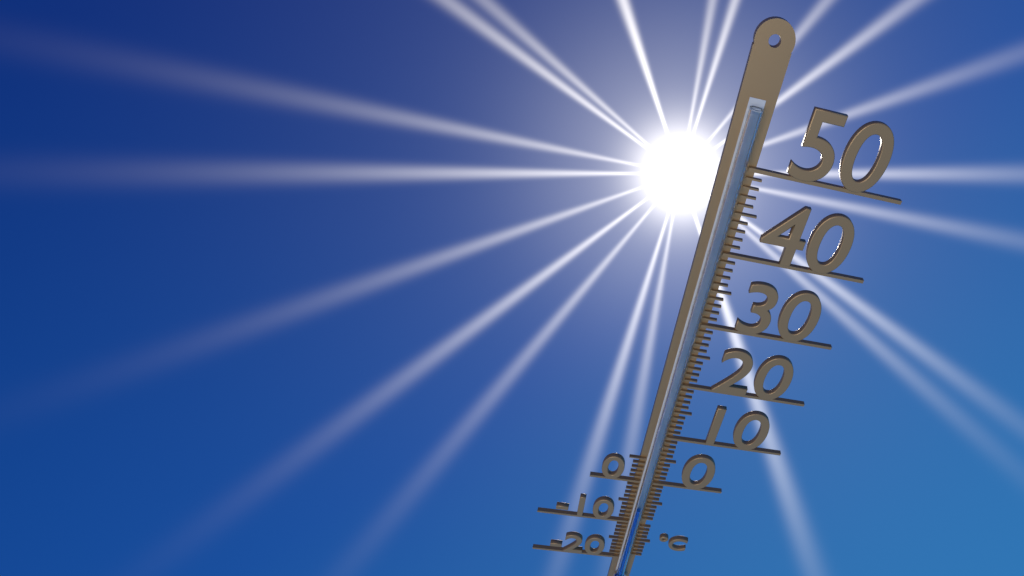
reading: -6 °C
